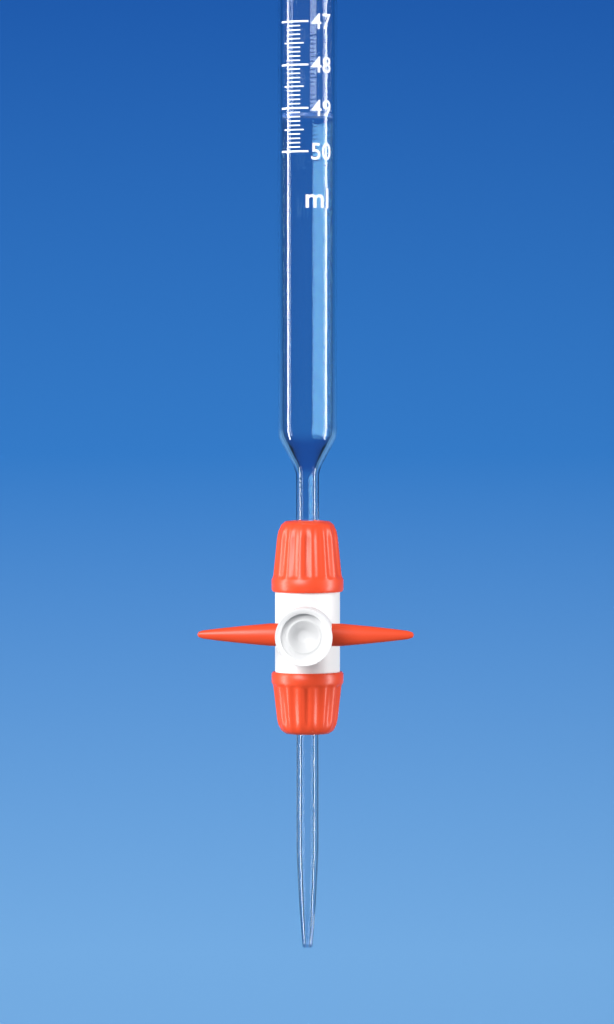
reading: 49.1 ml
